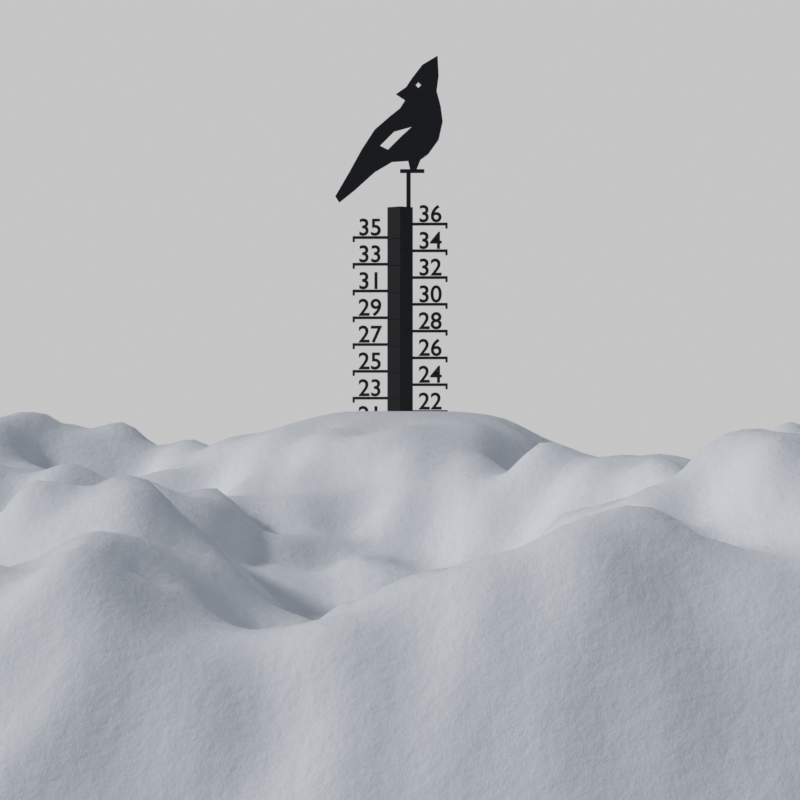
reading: 22 (no unit)
